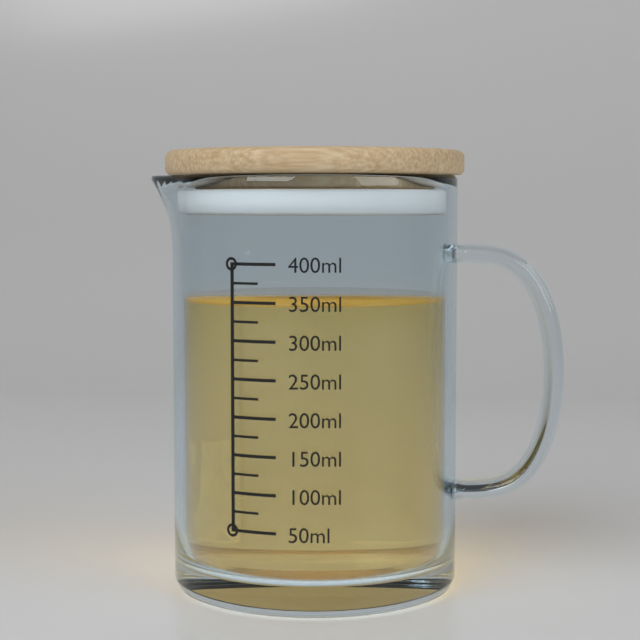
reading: 350 ml
